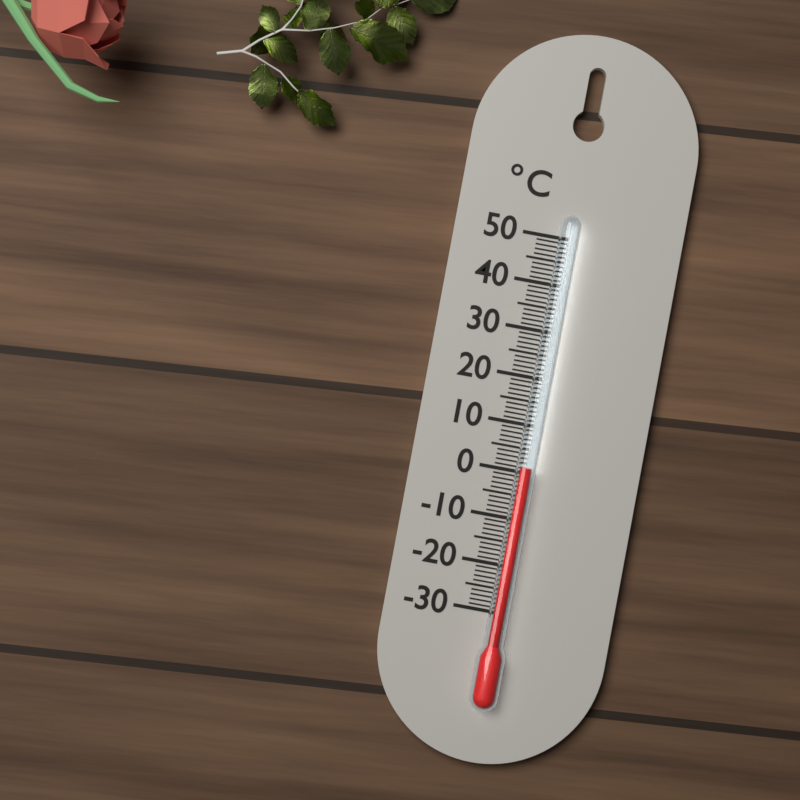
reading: 1 °C
